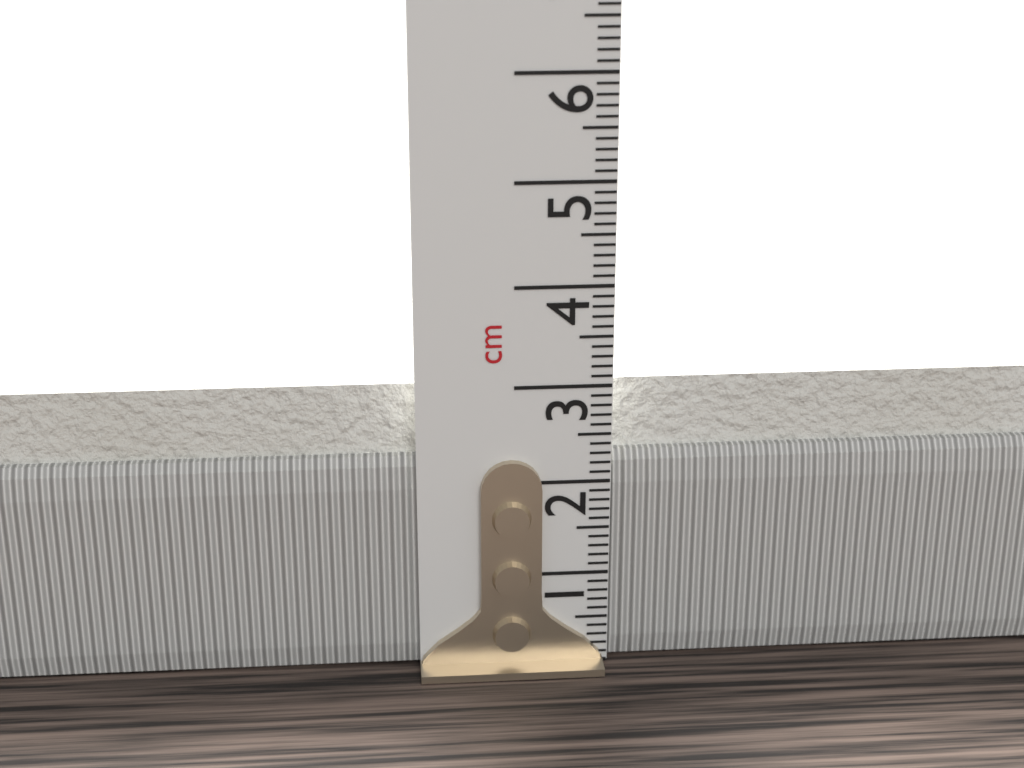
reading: 3.0 cm
